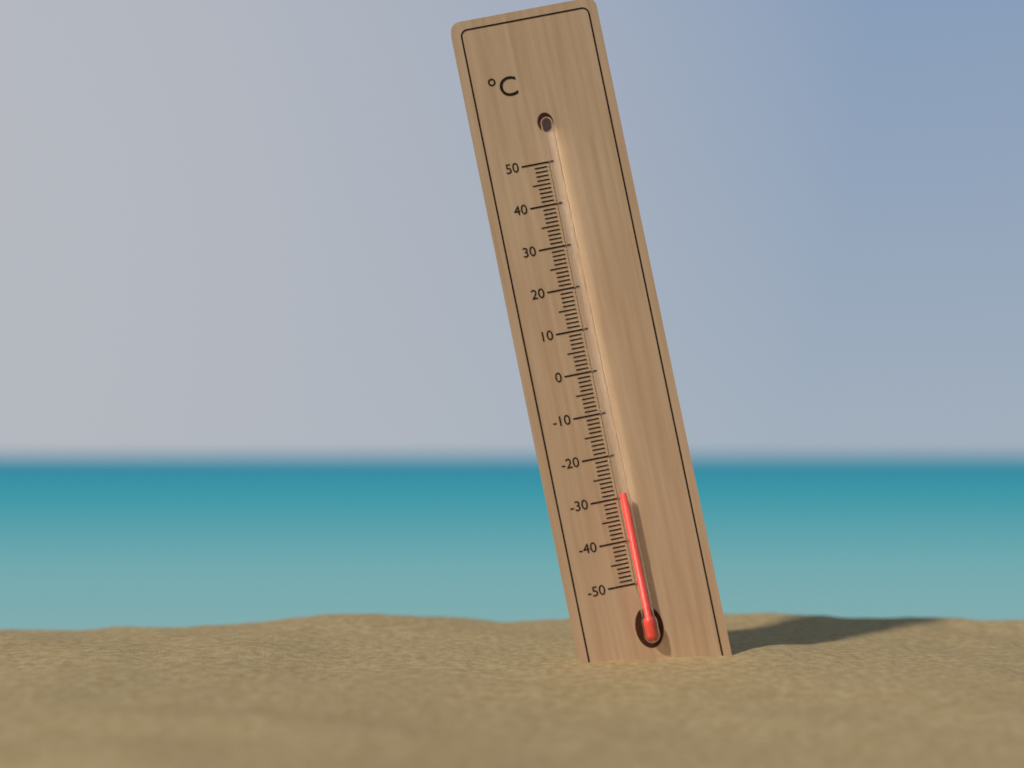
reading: -29 °C
